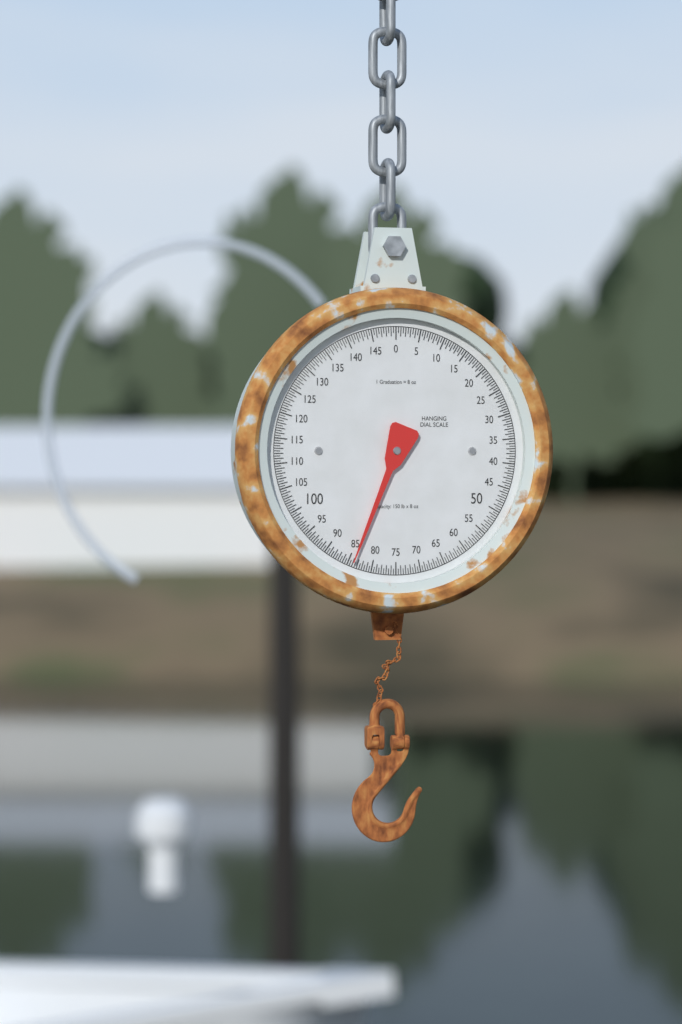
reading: 84.0 lb
